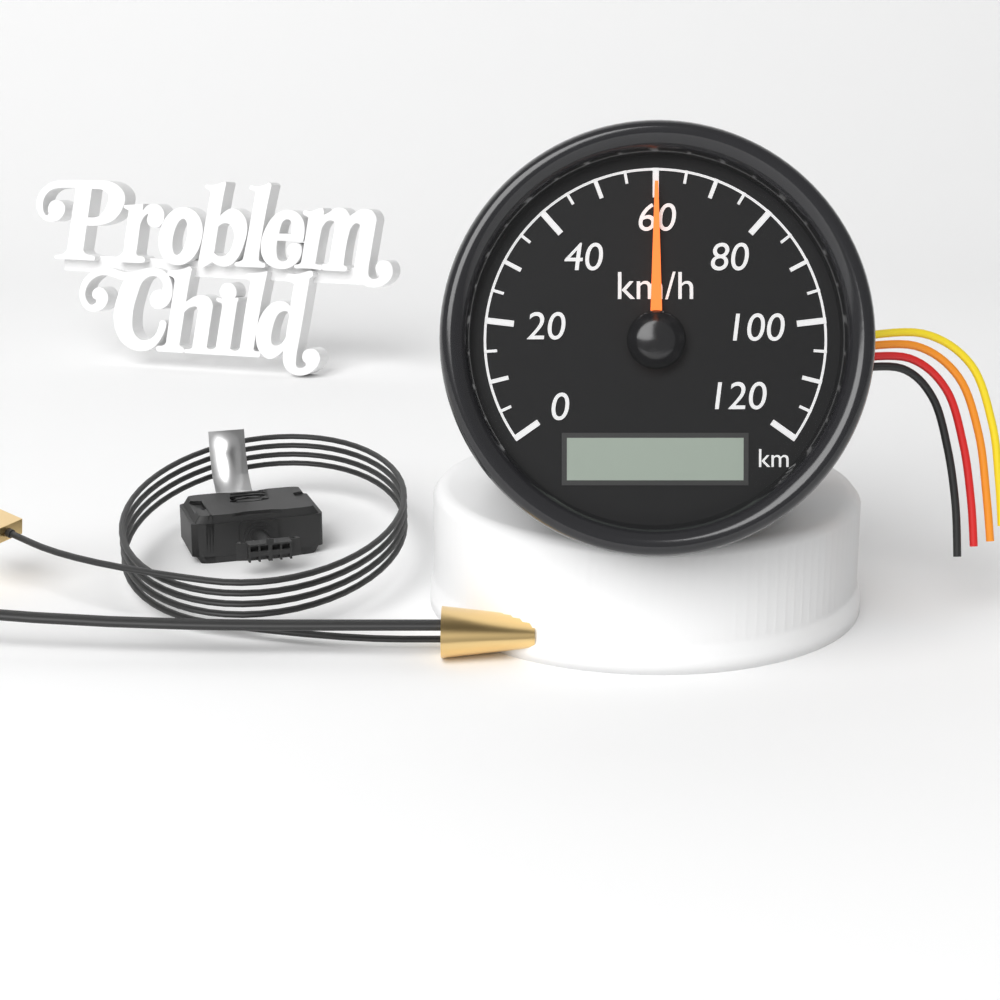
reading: 60 km/h
